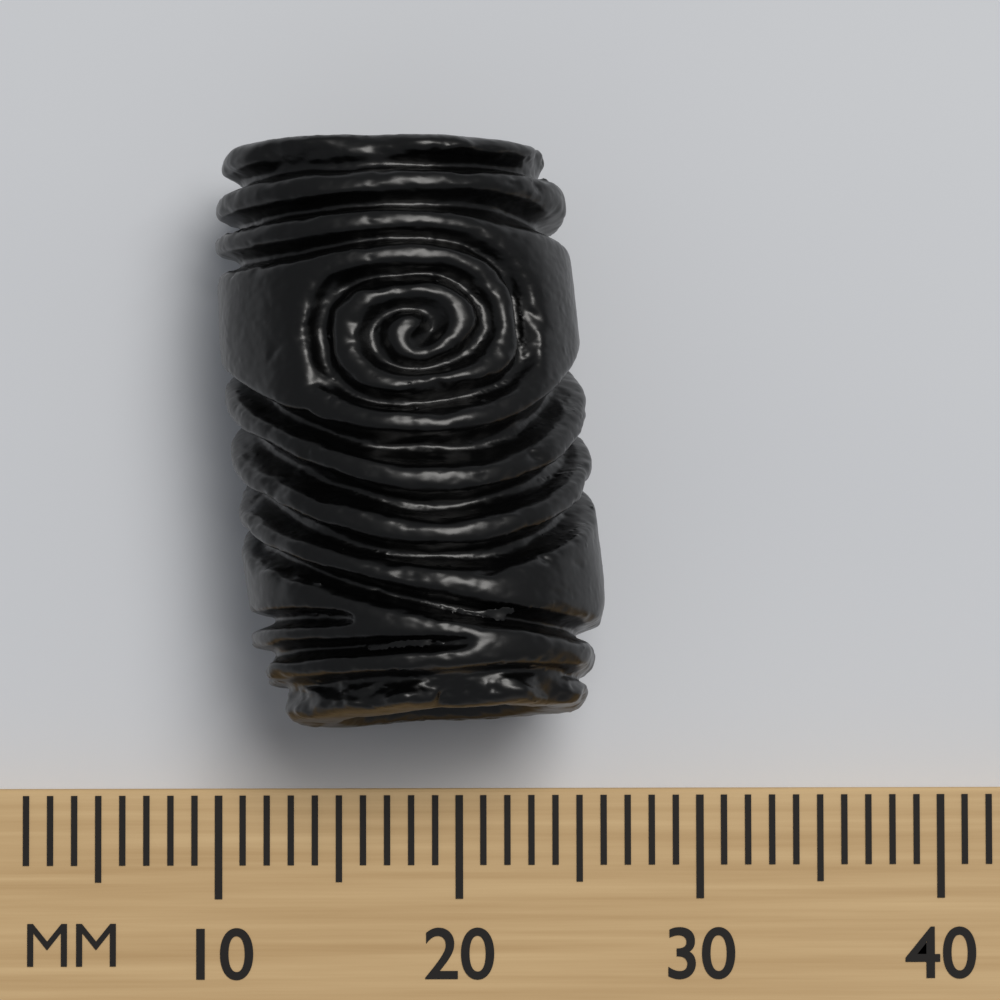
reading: 26 mm
